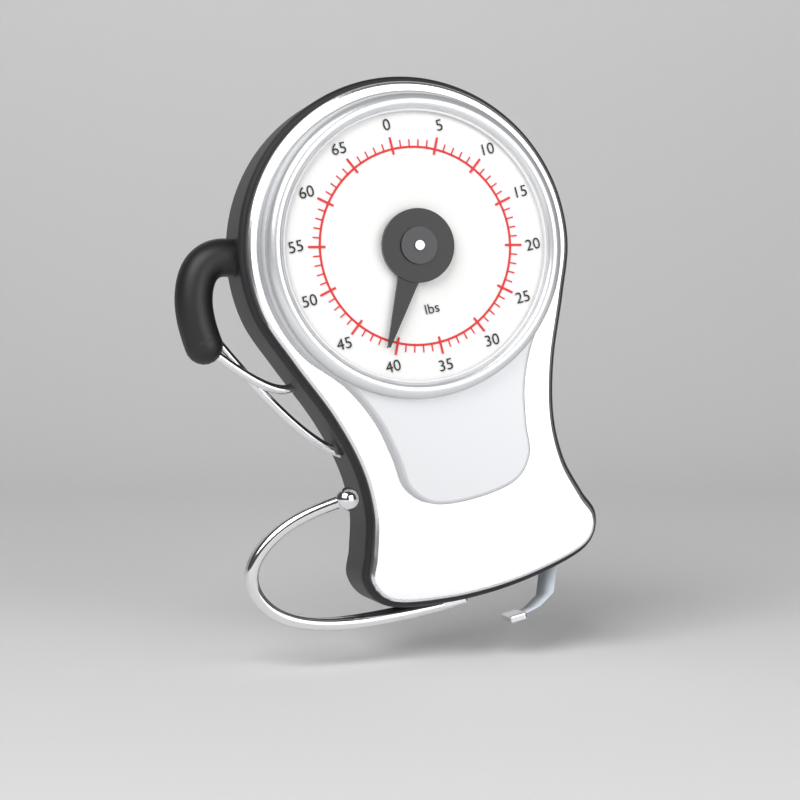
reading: 41 lbs
